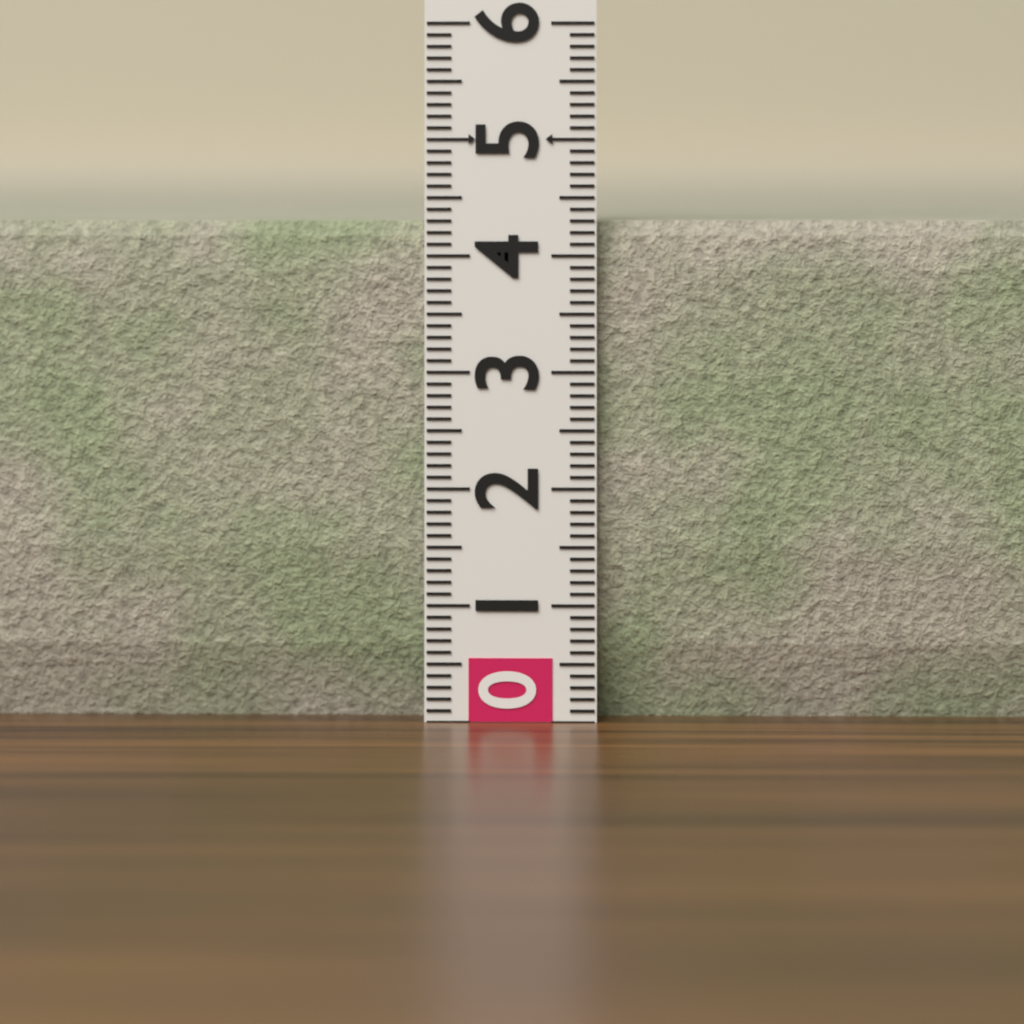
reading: 4.3 (no unit)
